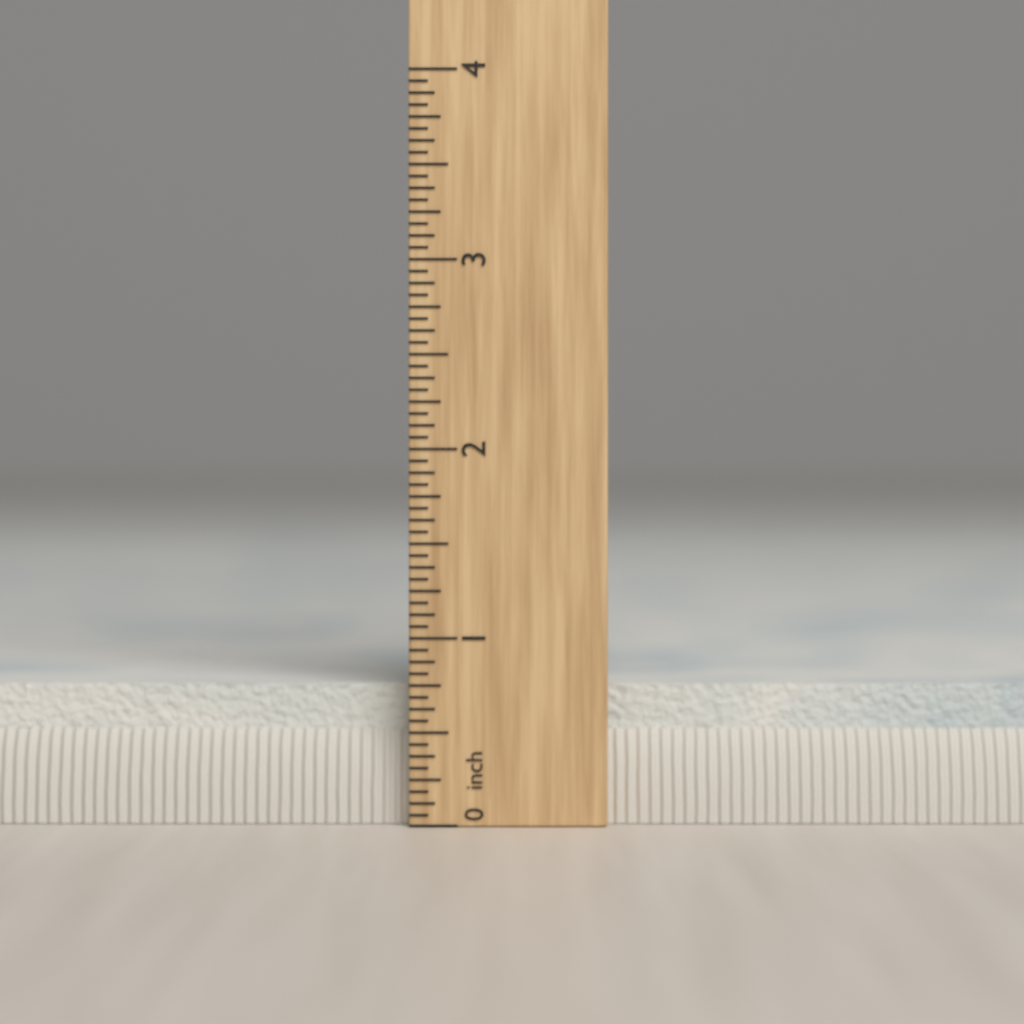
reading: 0.7500 in
